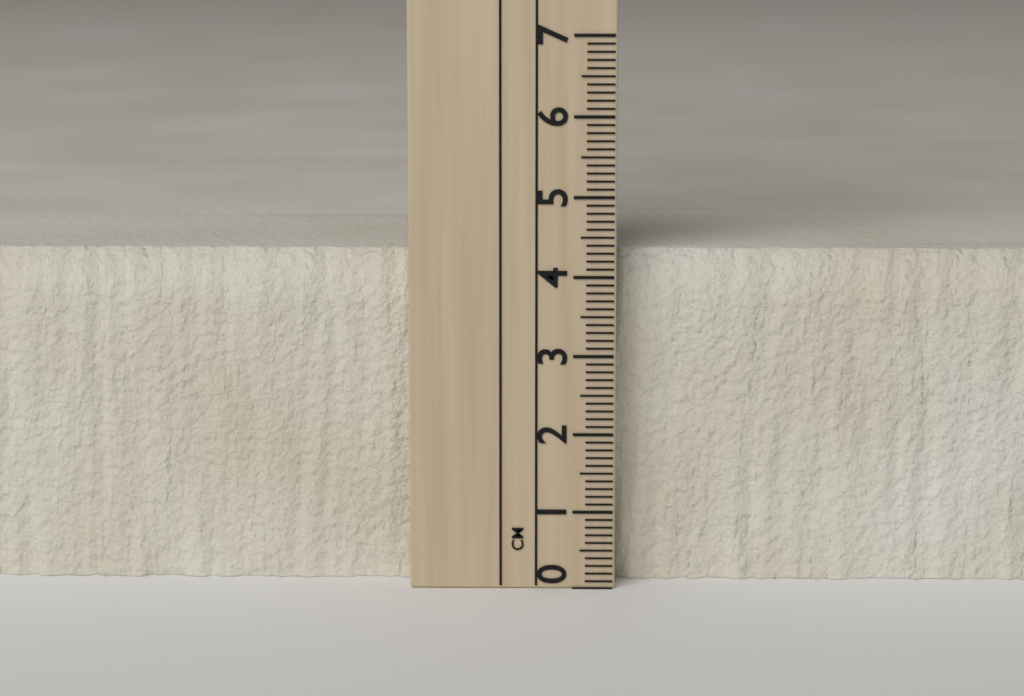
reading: 4.3 cm
